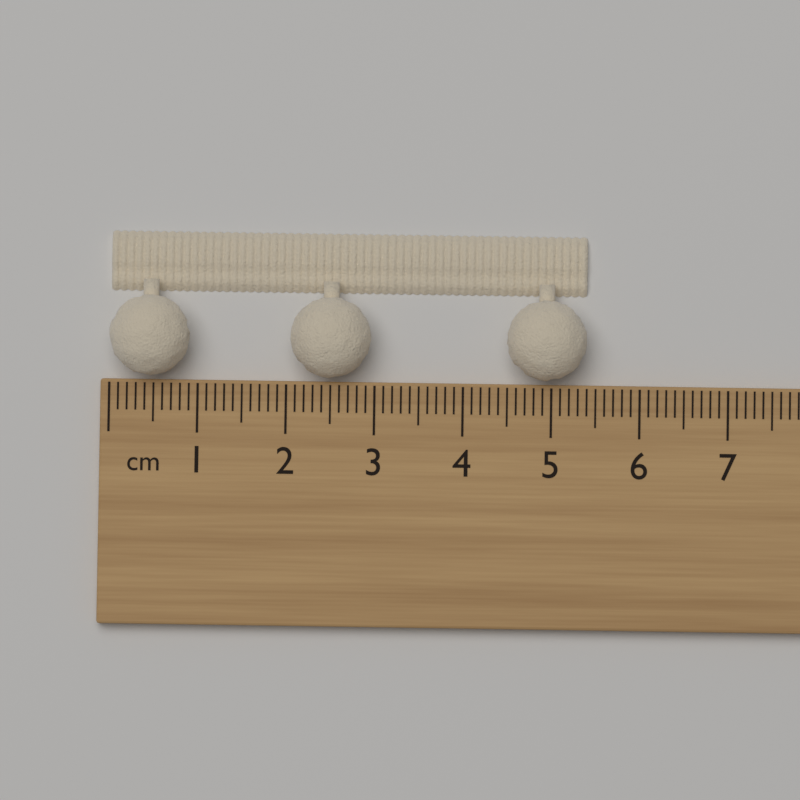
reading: 5.4 cm
